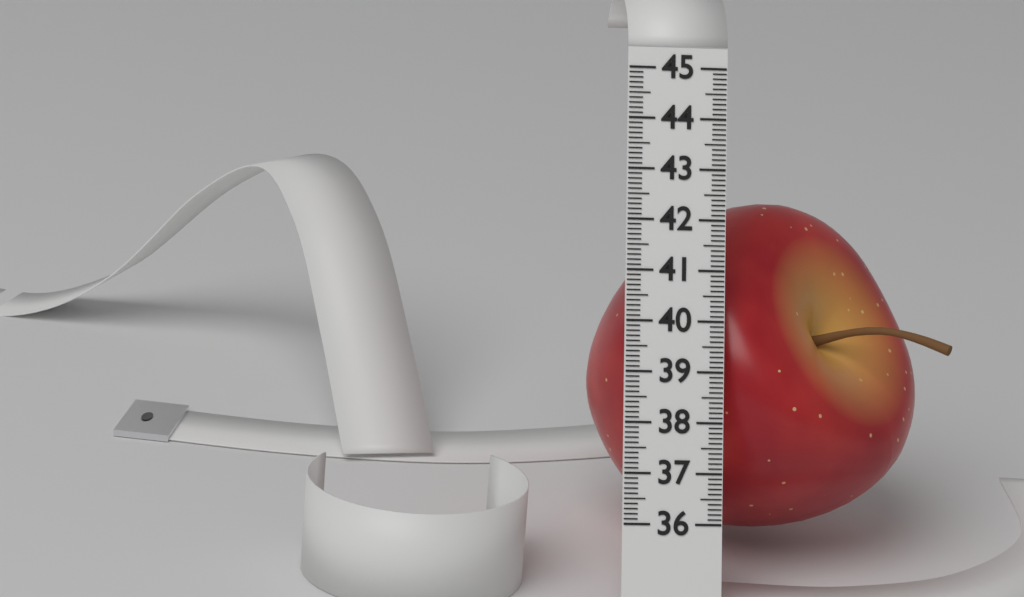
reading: 42.6 (no unit)
